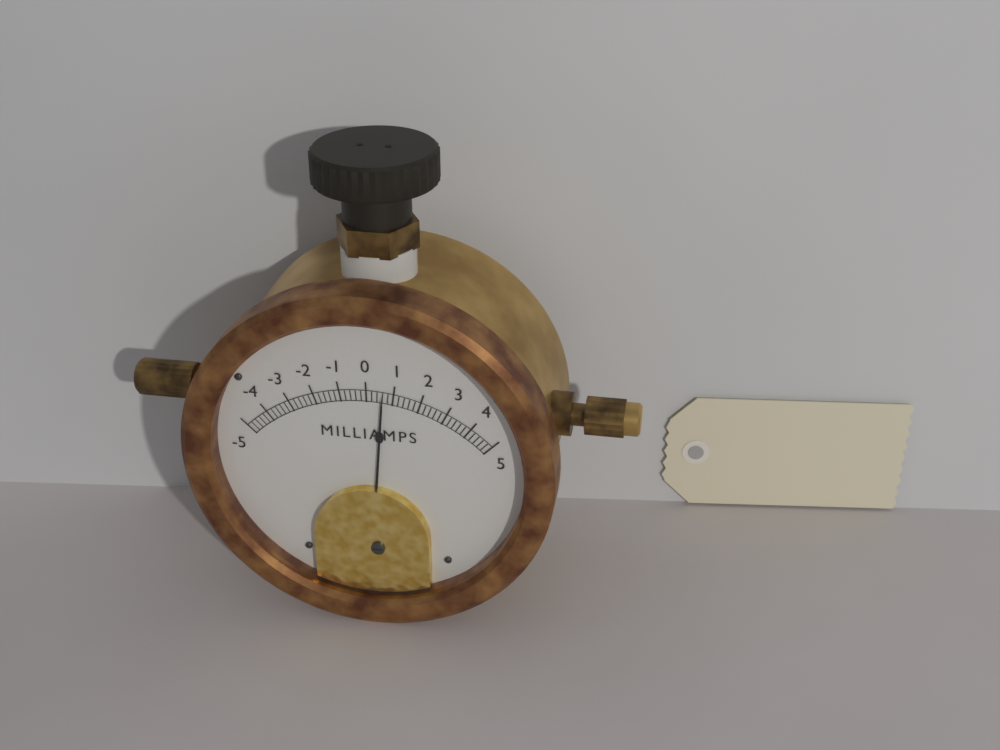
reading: 0.6 mA
